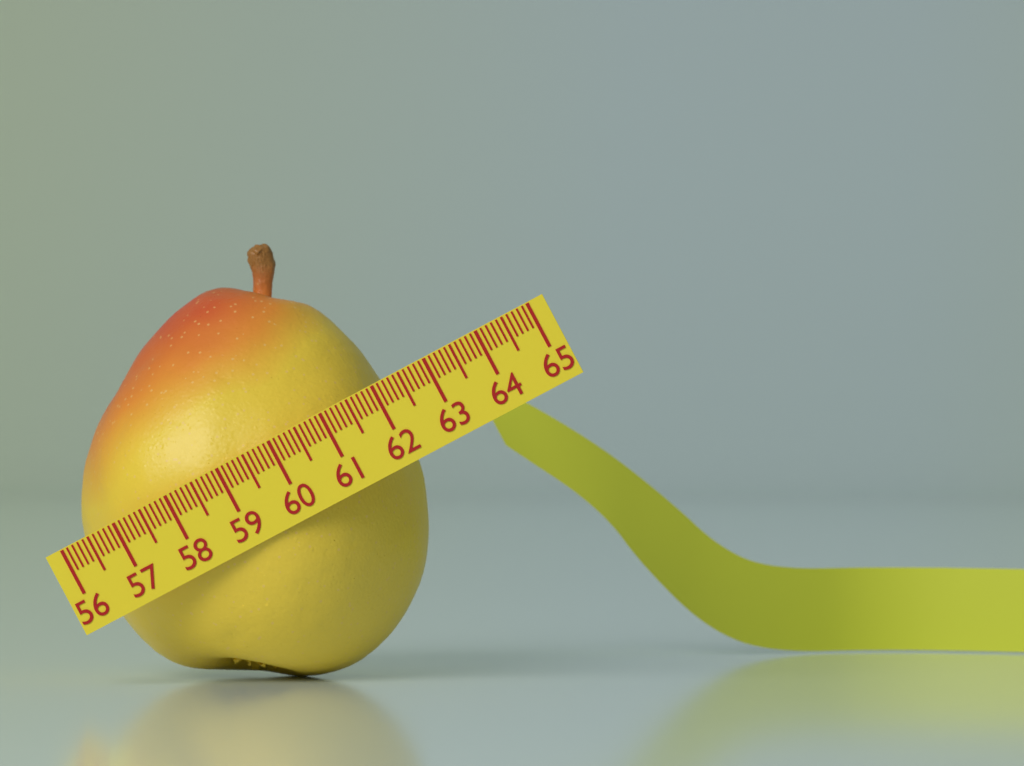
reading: 61.9 (no unit)
